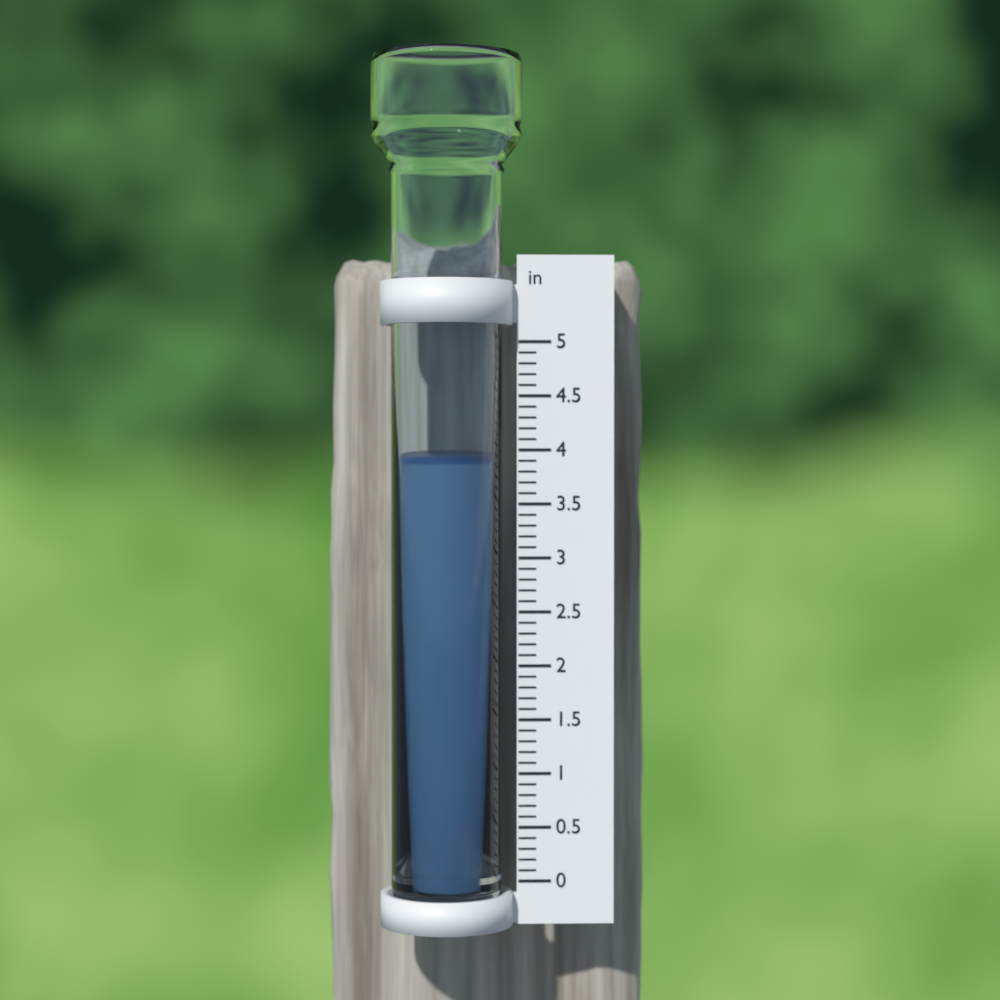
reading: 3.9 in
